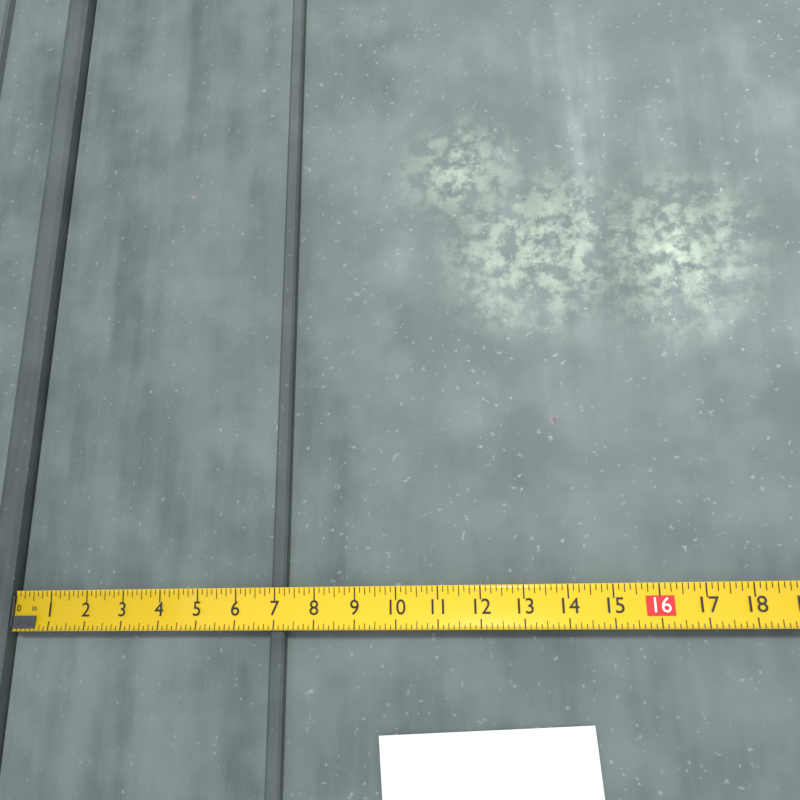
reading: 7.250 in
